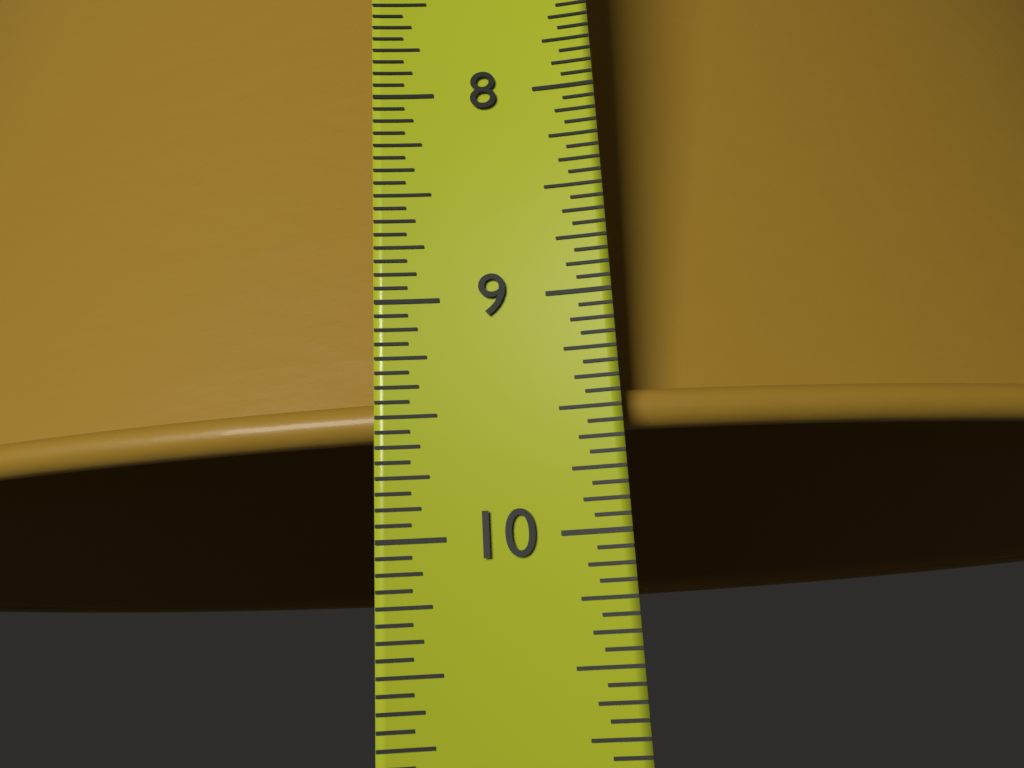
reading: 9.5625 in
